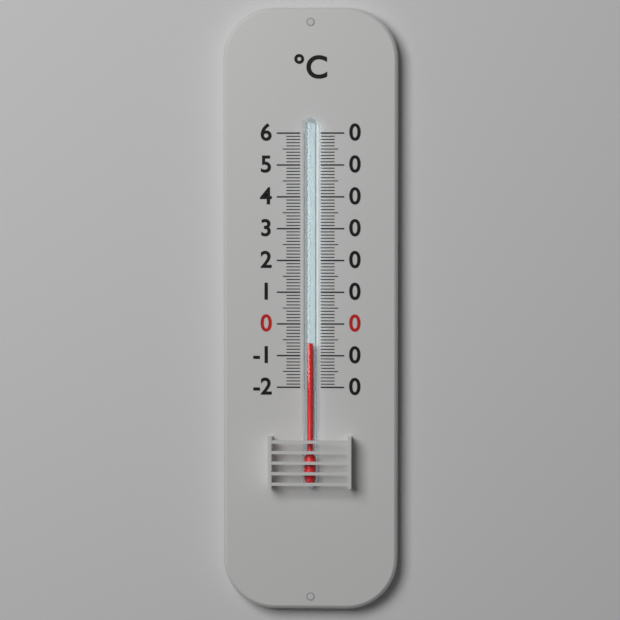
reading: -6 °C
